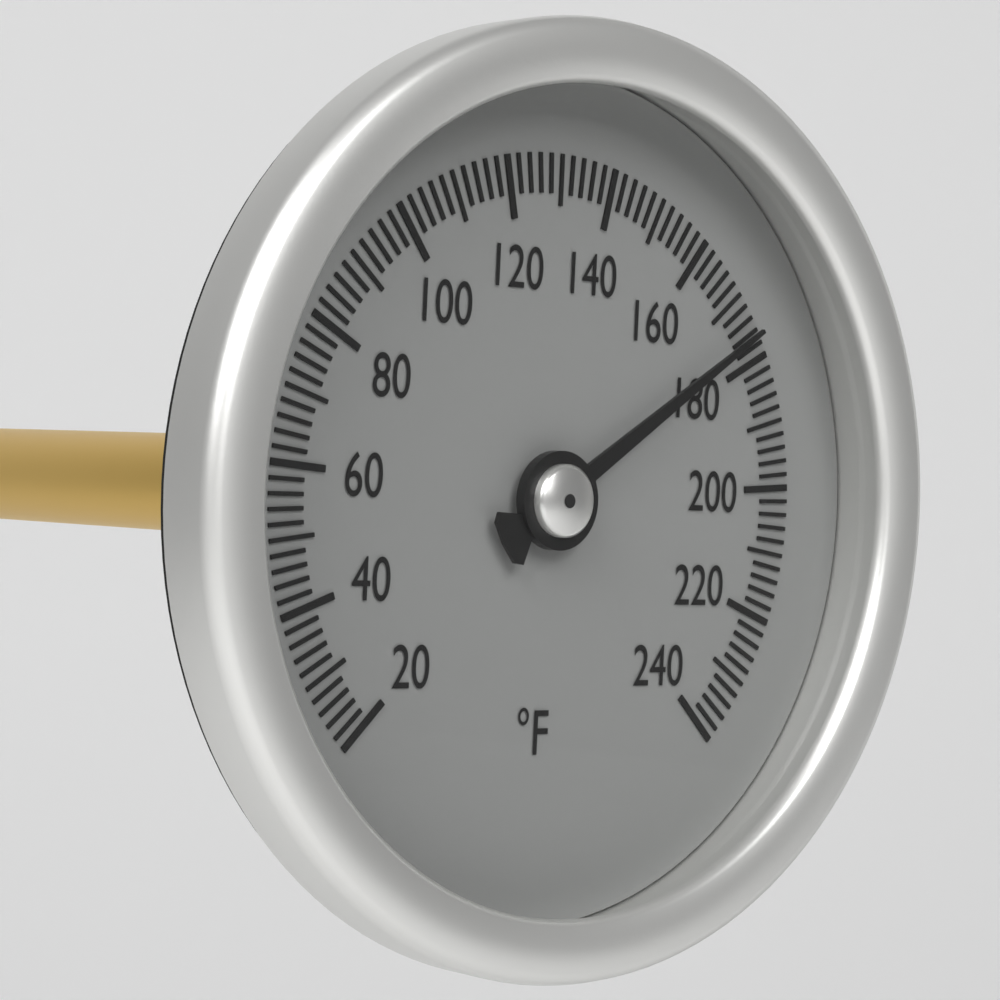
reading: 176 °F
